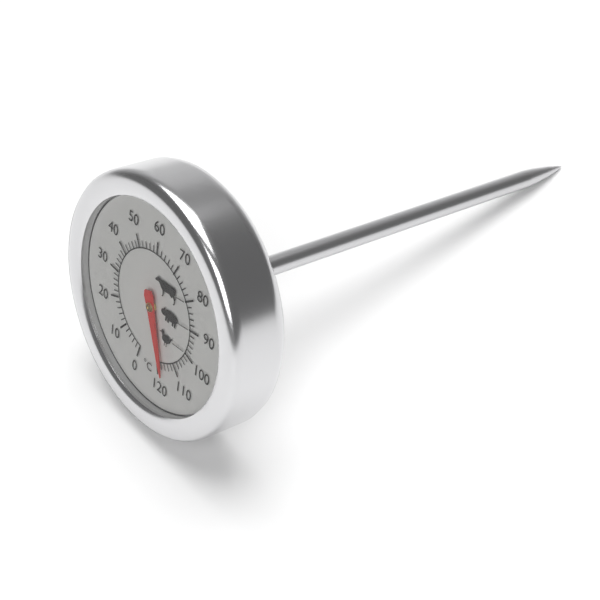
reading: 118 °C
